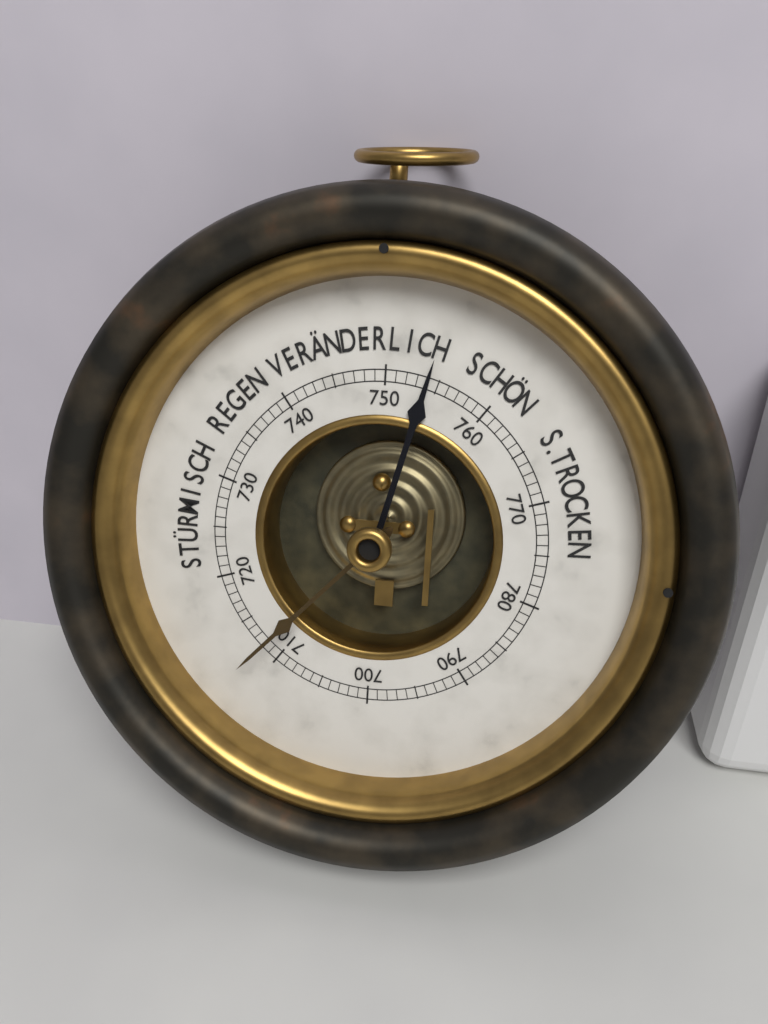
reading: 754 mmHg
